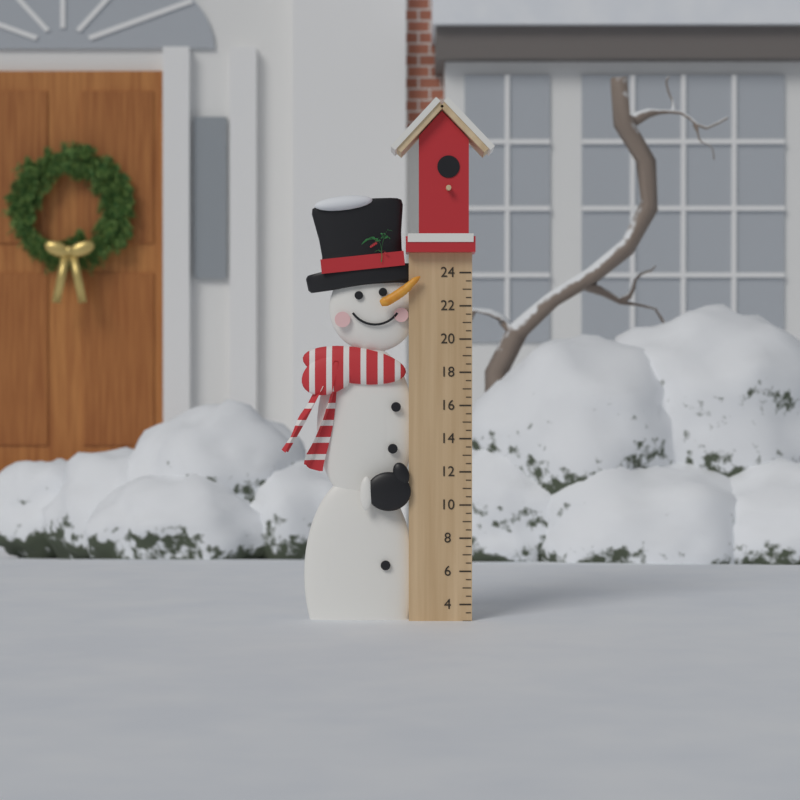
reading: 3.0 (no unit)
